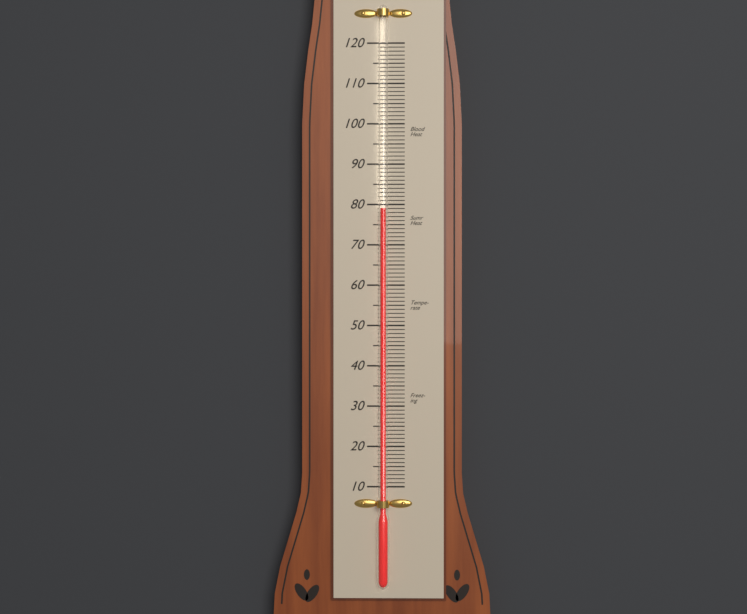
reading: 79 (no unit)
